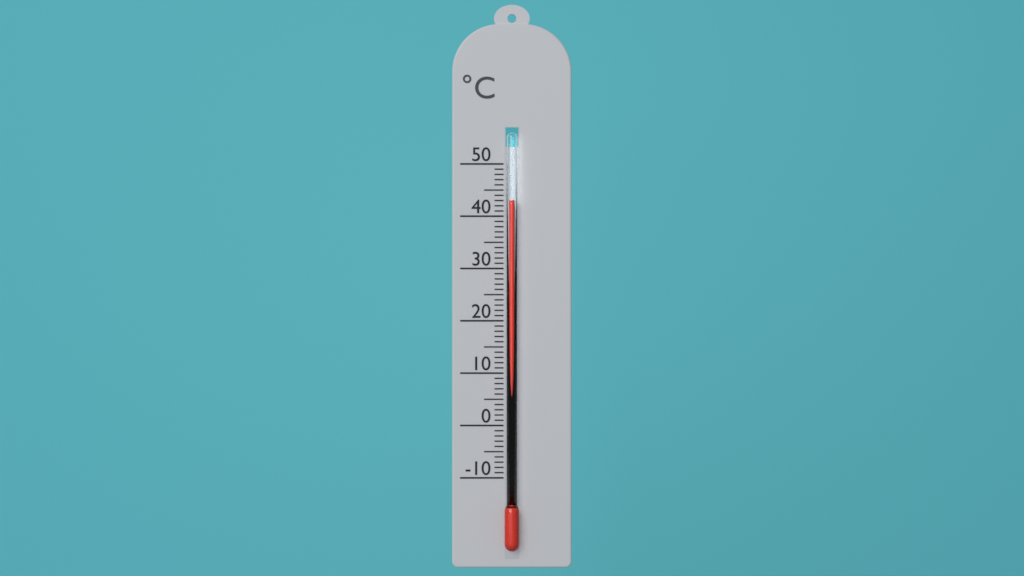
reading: 43 °C
